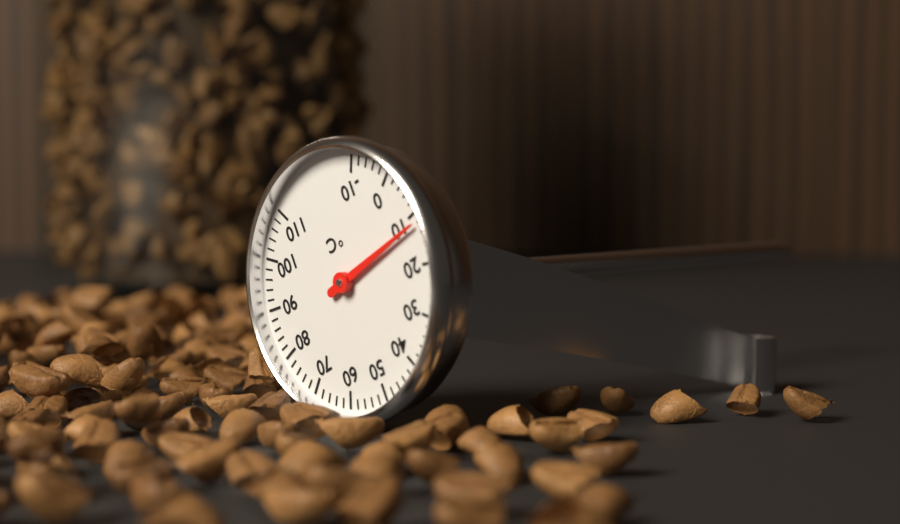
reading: 12 °C
